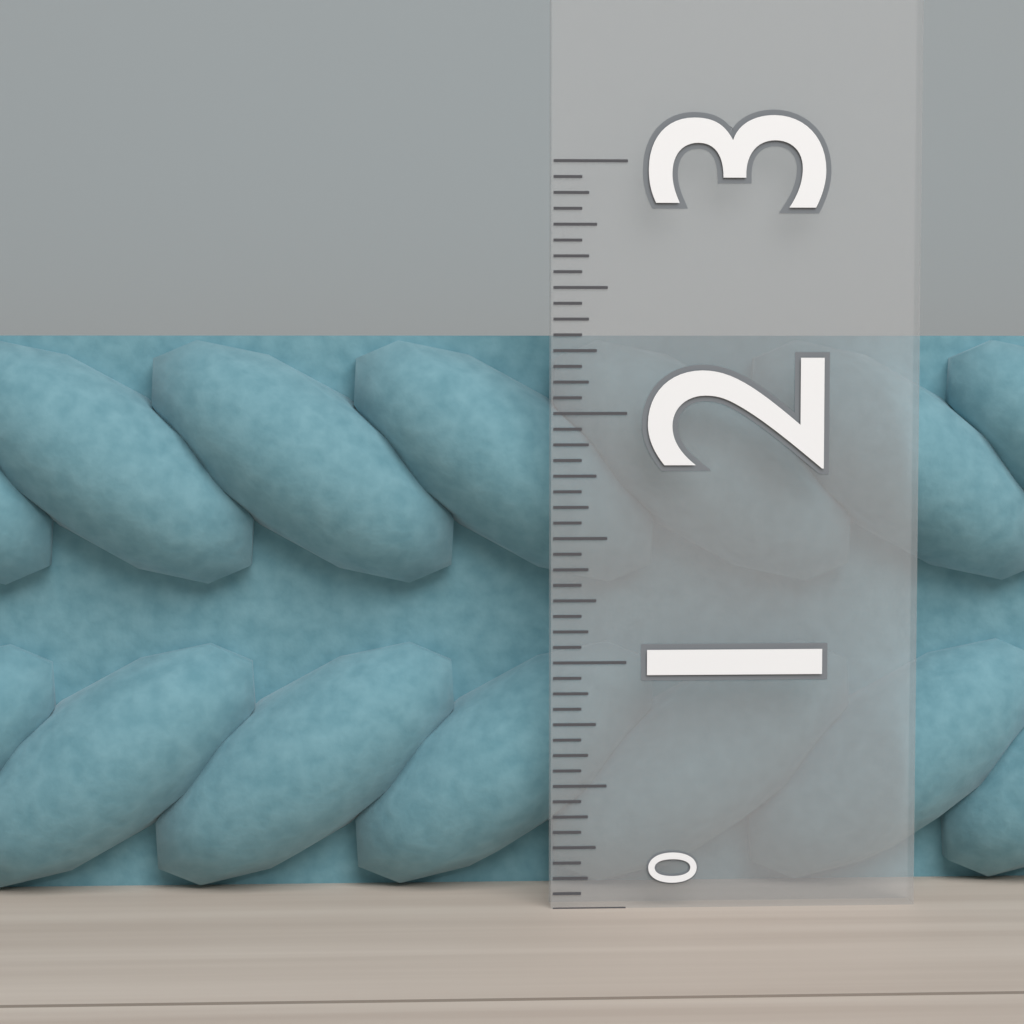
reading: 2.3125 (no unit)
